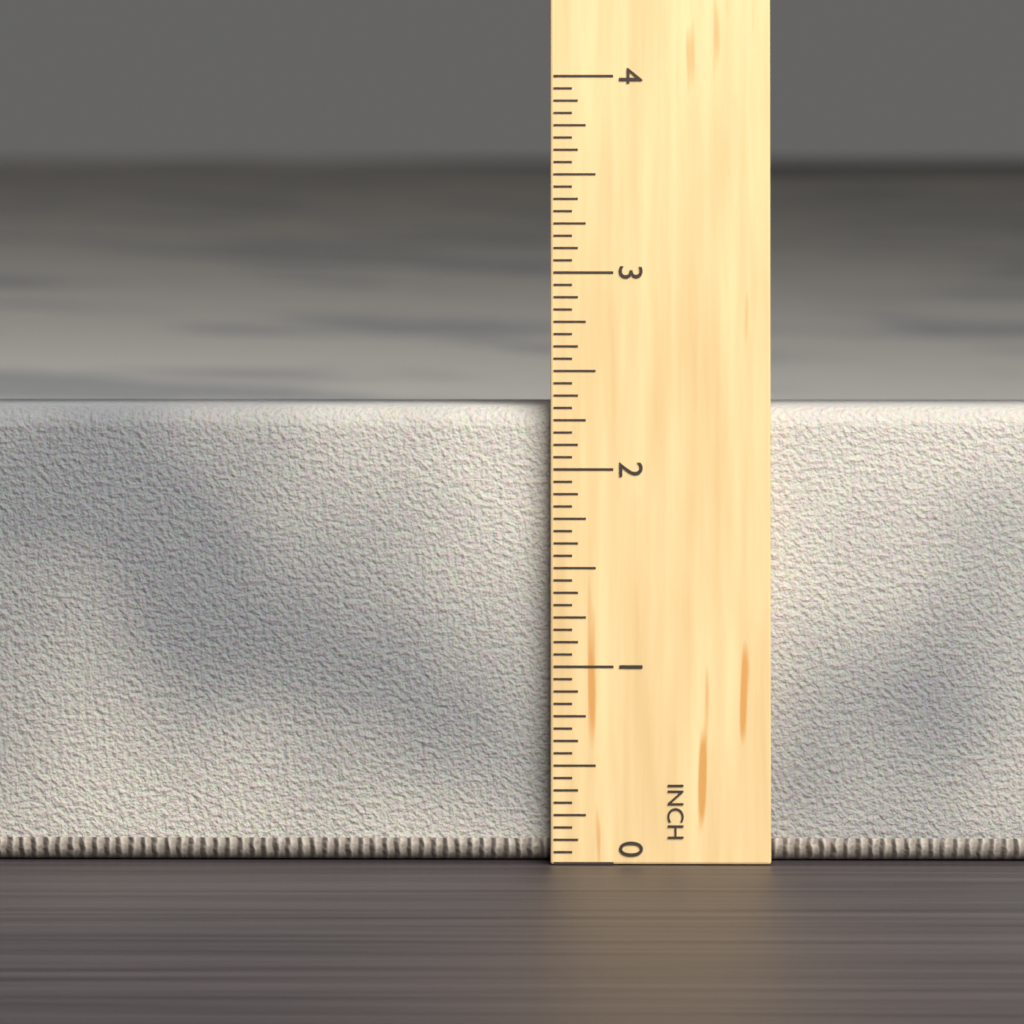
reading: 2.3125 in
